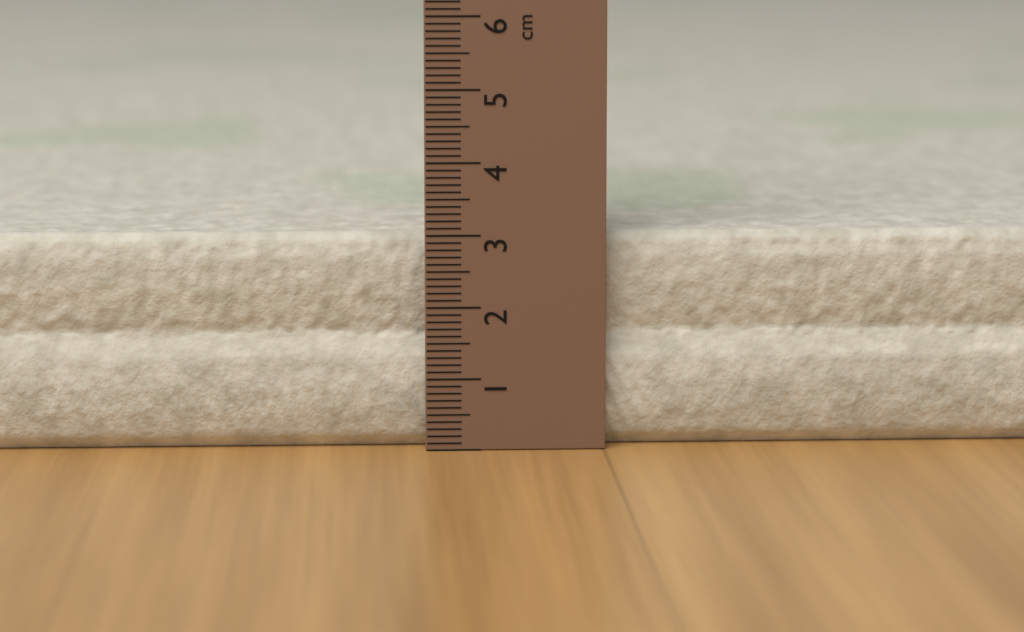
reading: 3.0 cm
